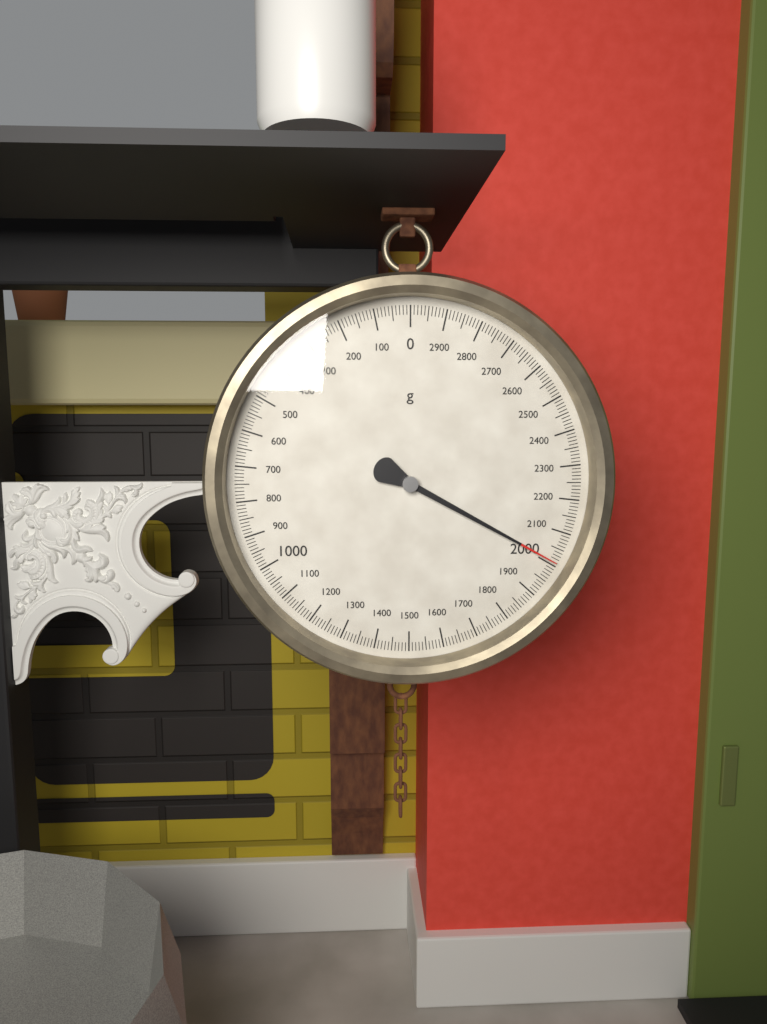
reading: 2010 g
